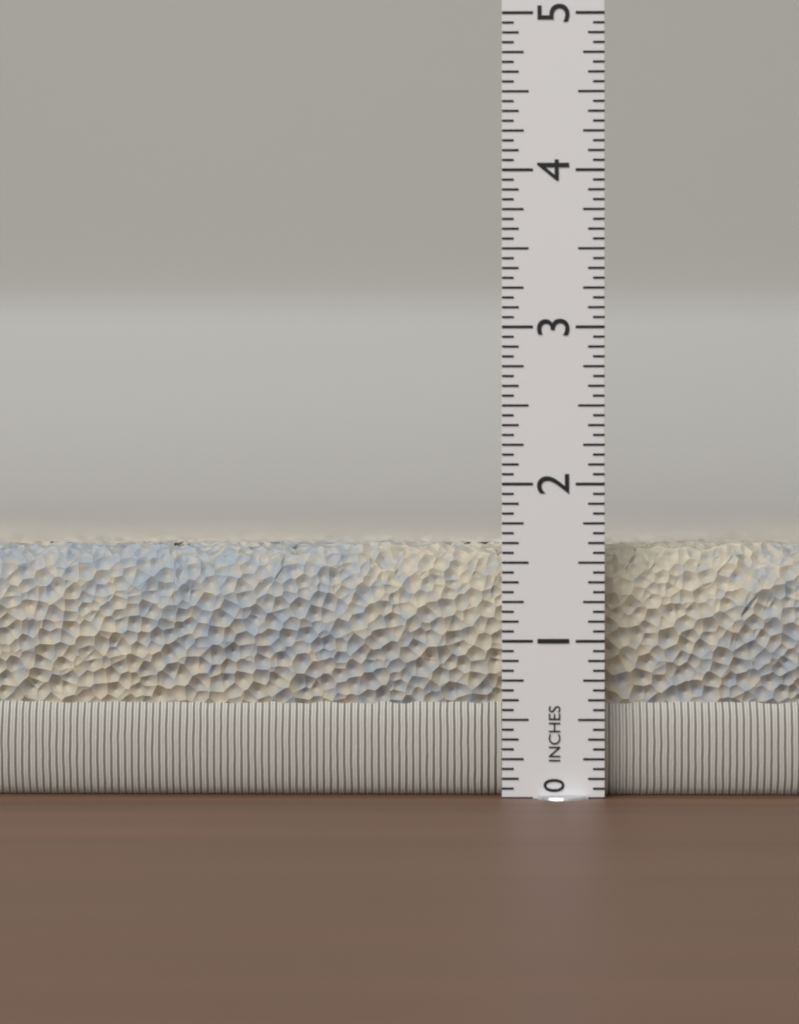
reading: 1.6250 in
